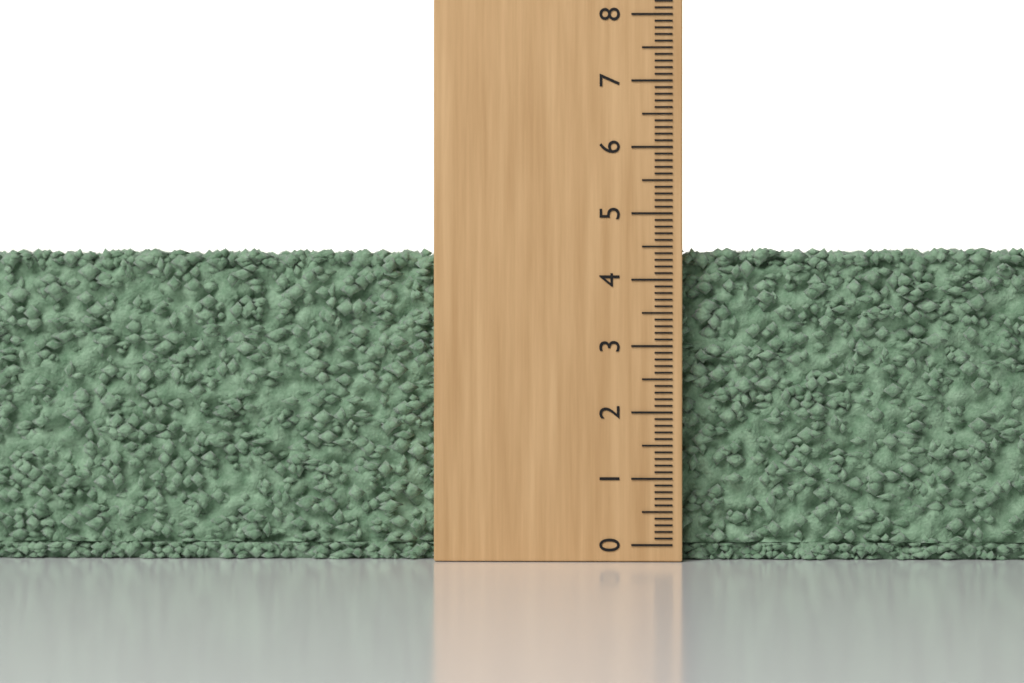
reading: 4.5 (no unit)
